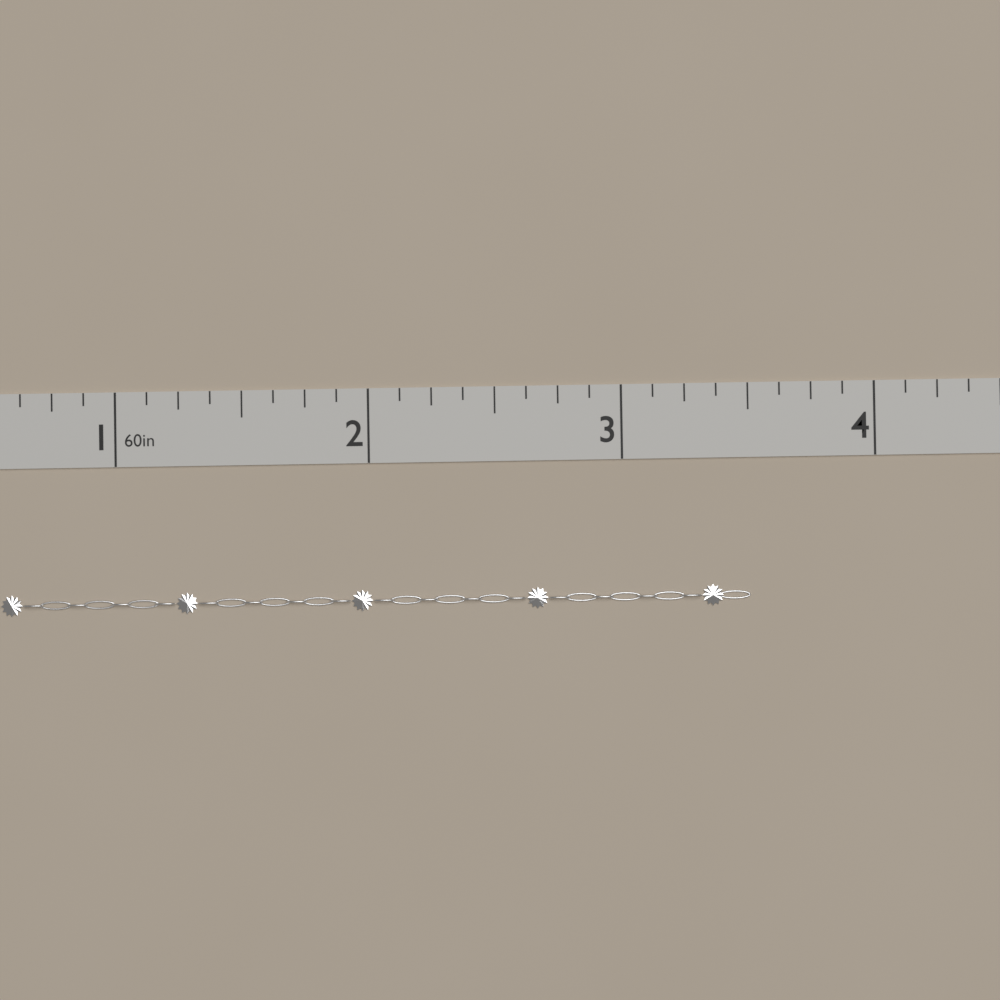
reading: 3.500 in
